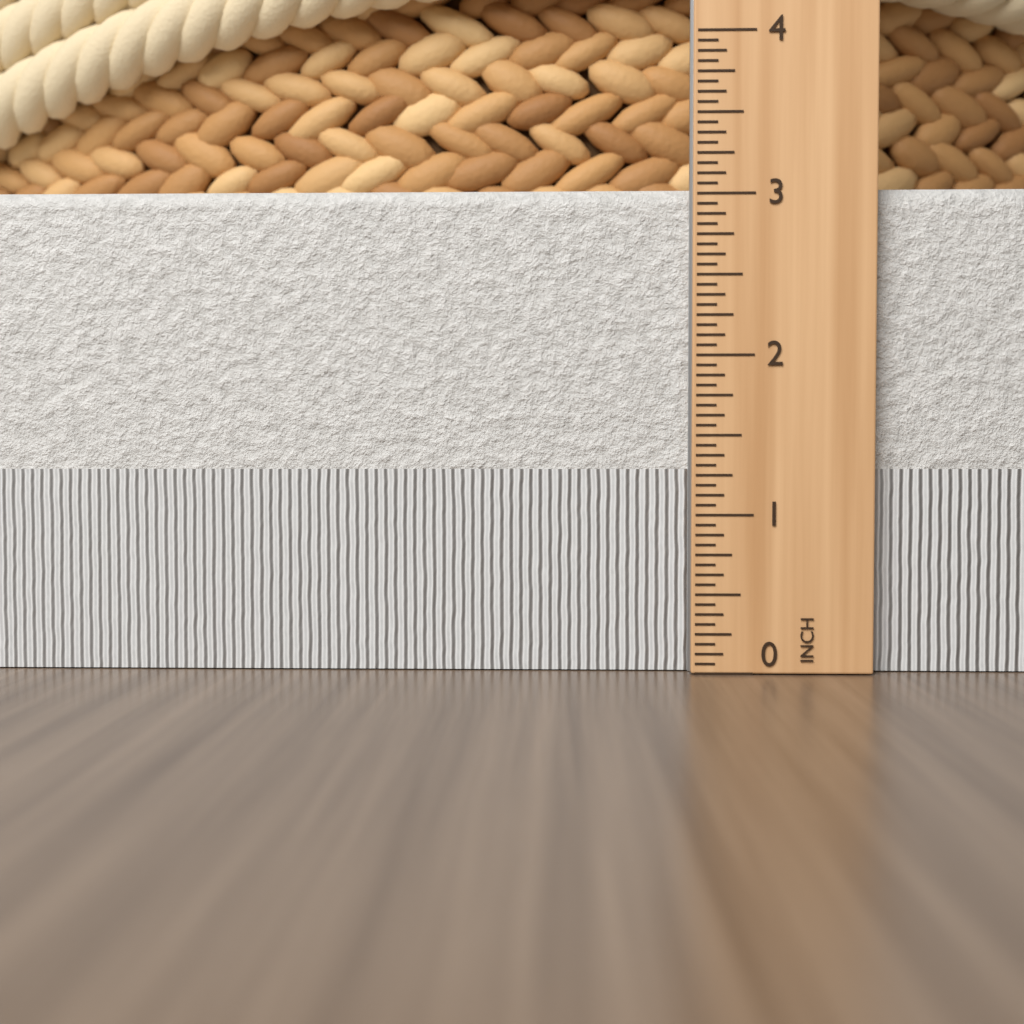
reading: 3.0625 in
